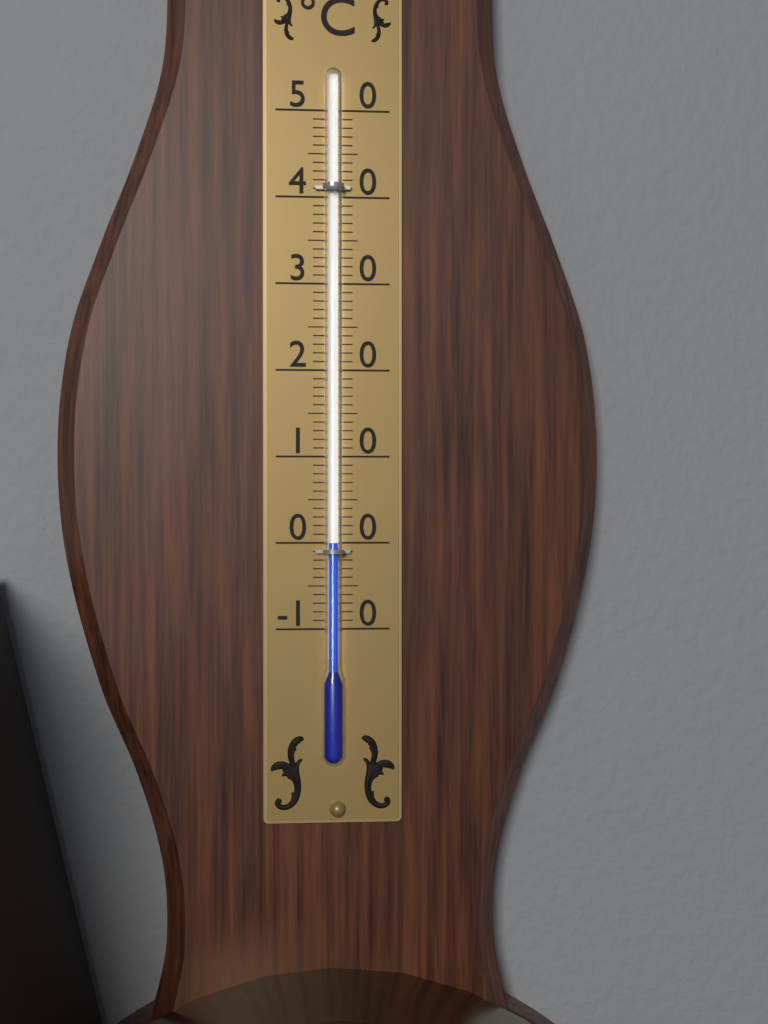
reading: 0 °C
